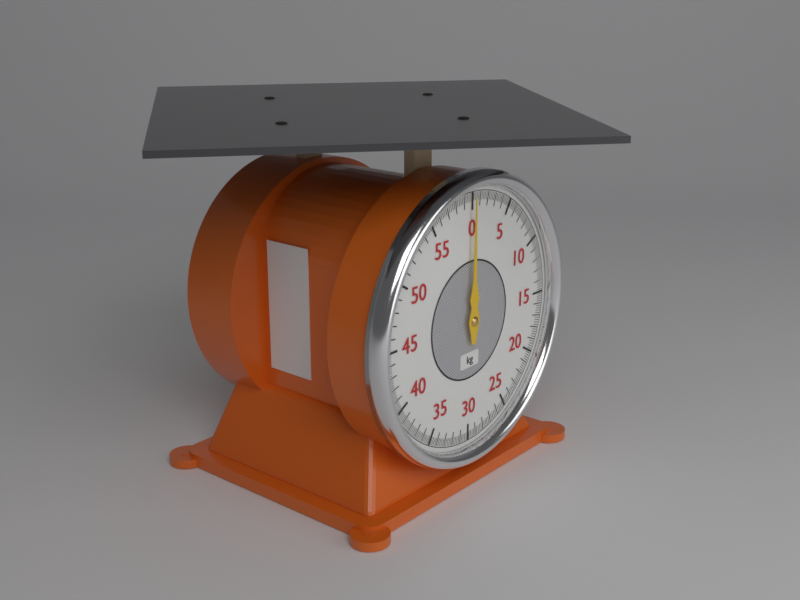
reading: 0.0 kg
